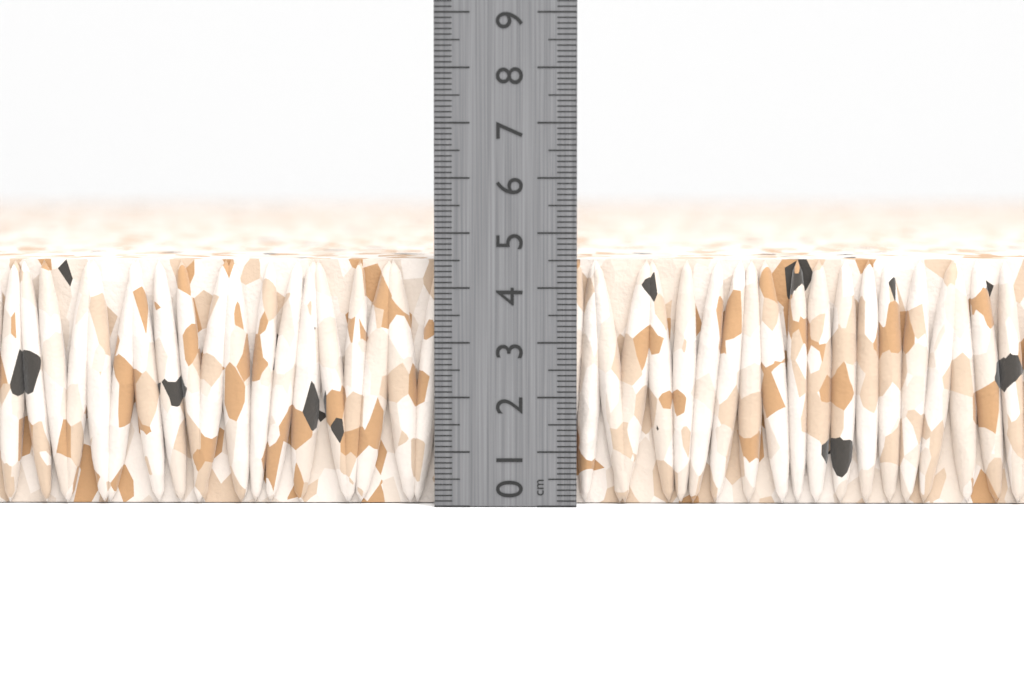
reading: 4.5 cm
